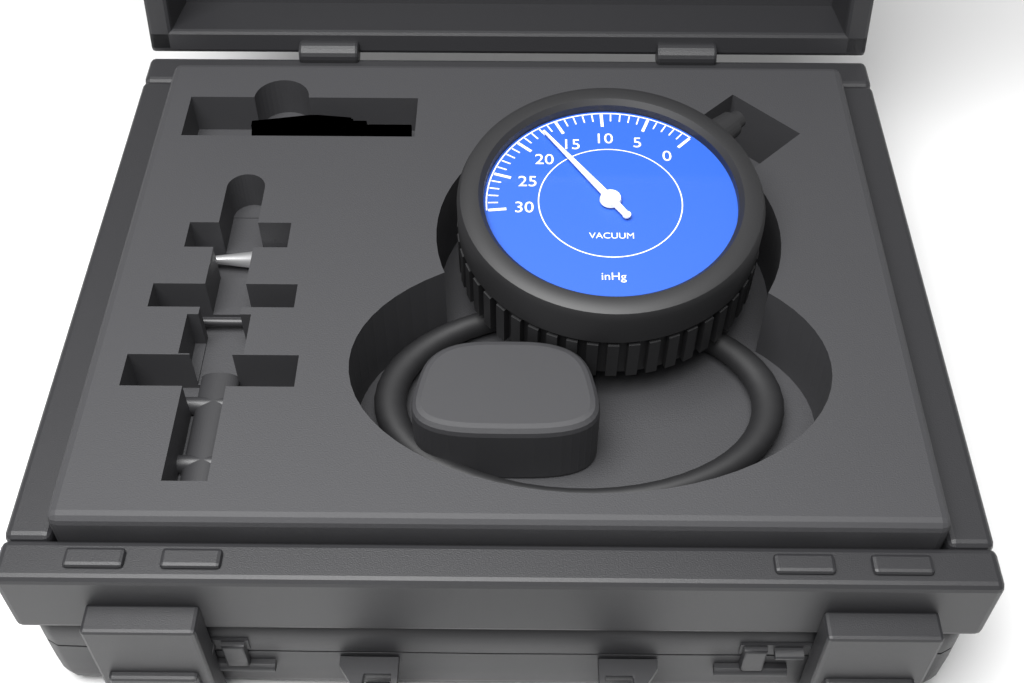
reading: 17 inHg
